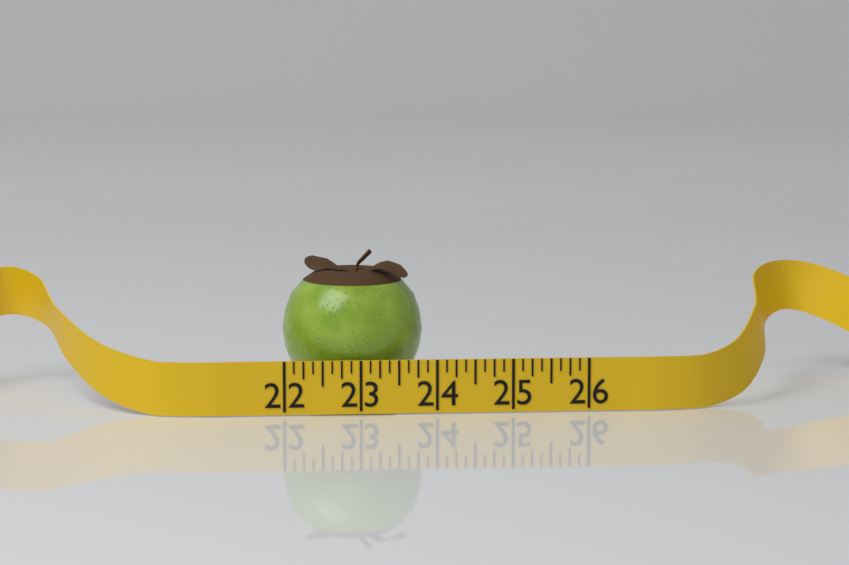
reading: 23.875 (no unit)
